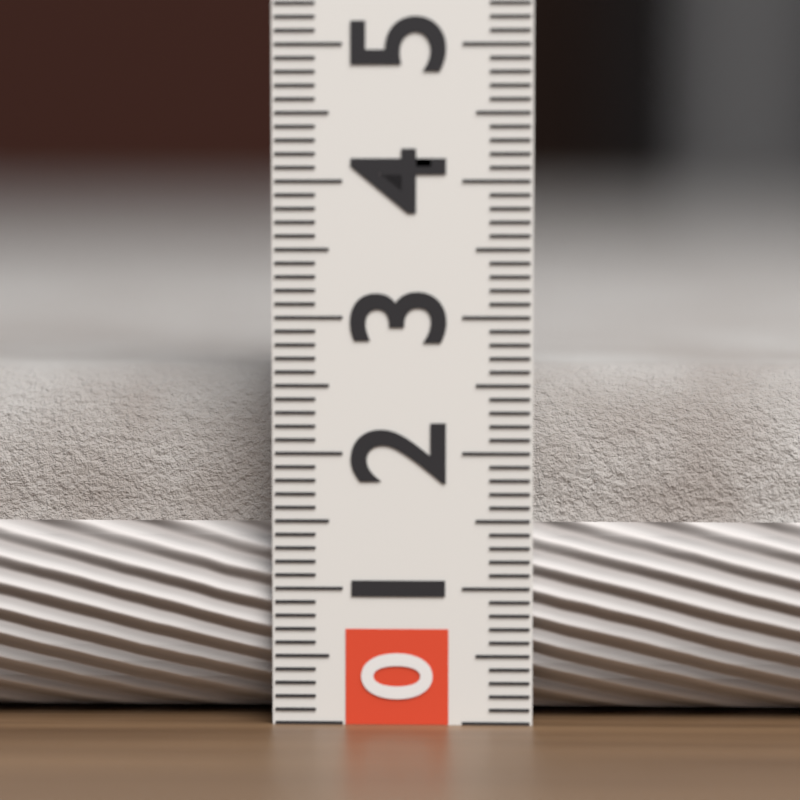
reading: 2.6 (no unit)
